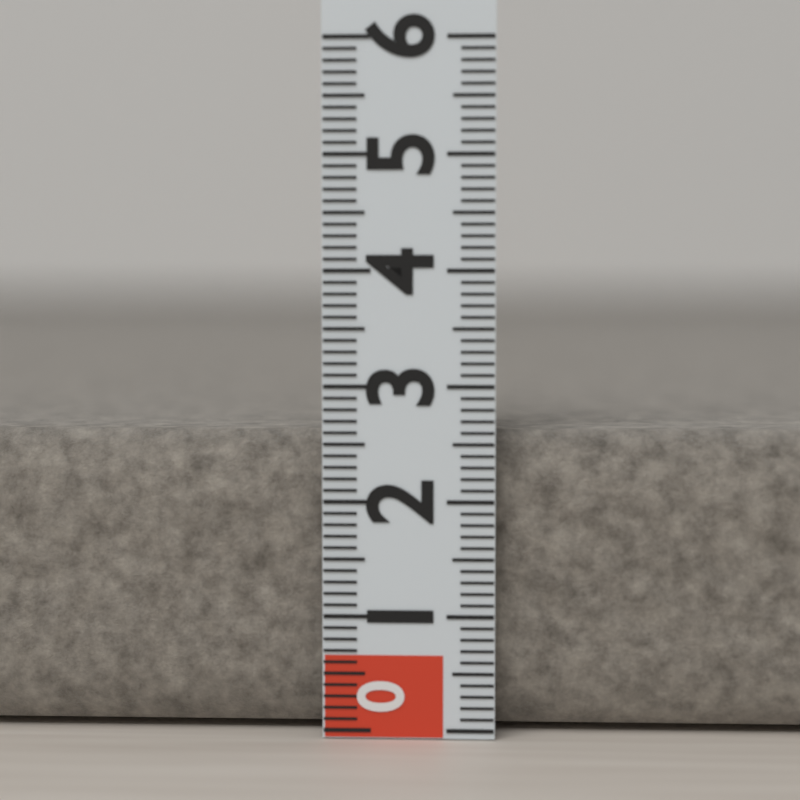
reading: 2.6 (no unit)
